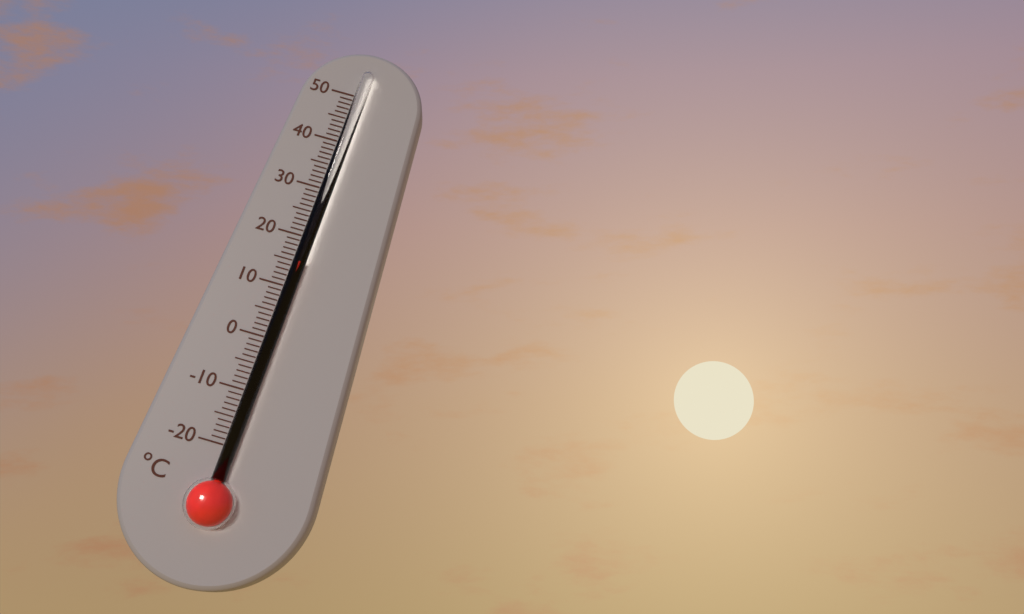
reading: 15 °C
